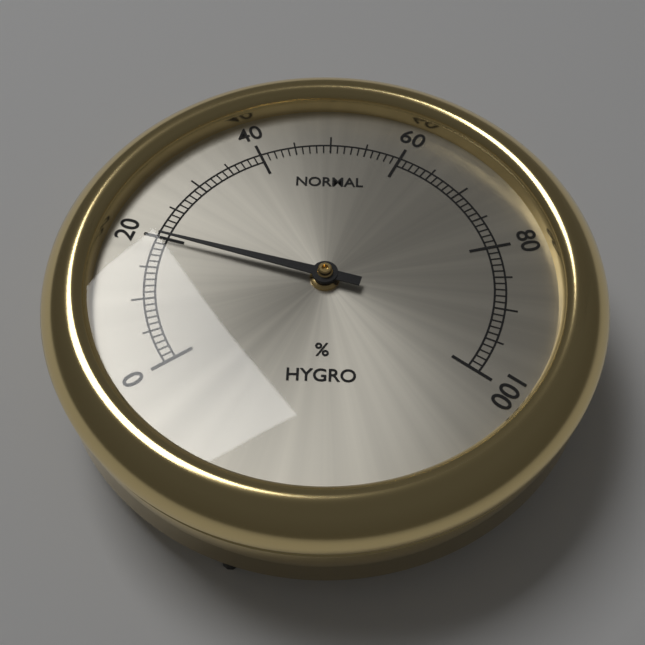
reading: 20 %
